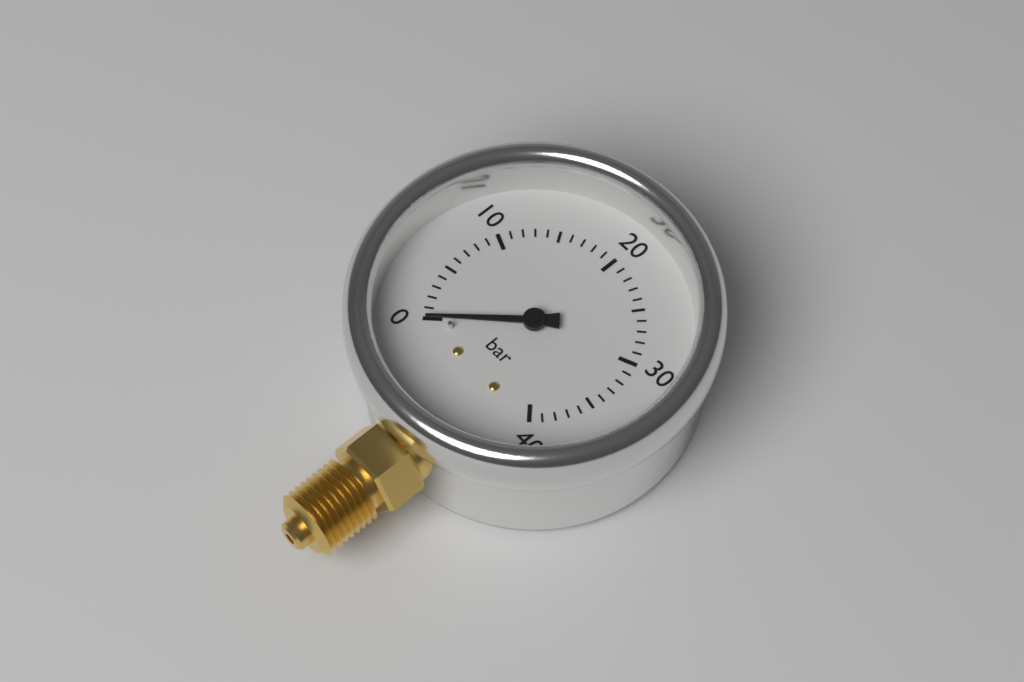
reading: 0 bar
